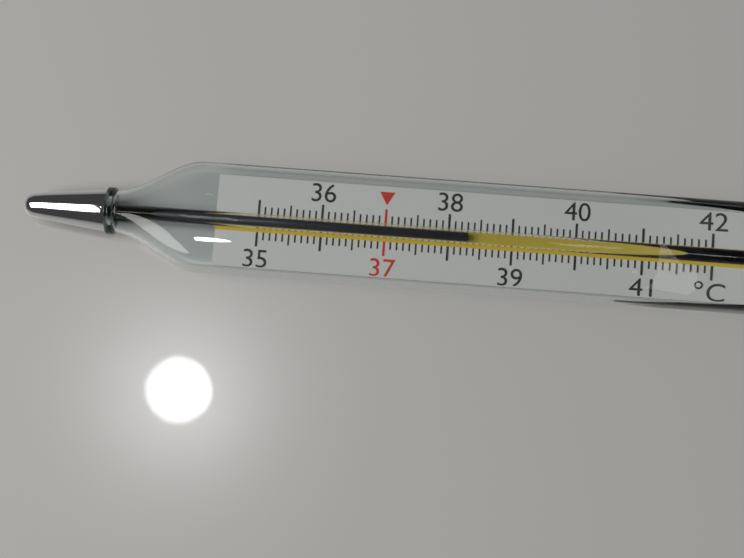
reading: 38.3 °C
